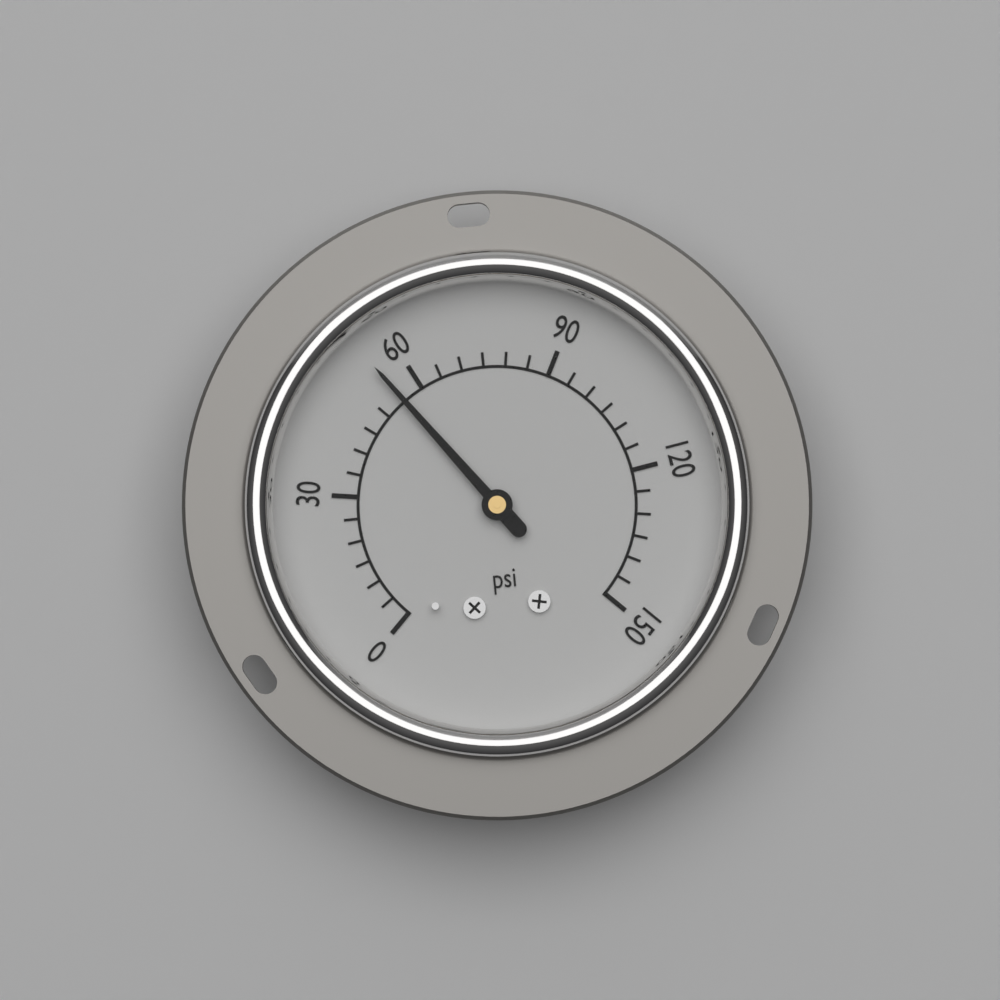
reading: 55 psi
